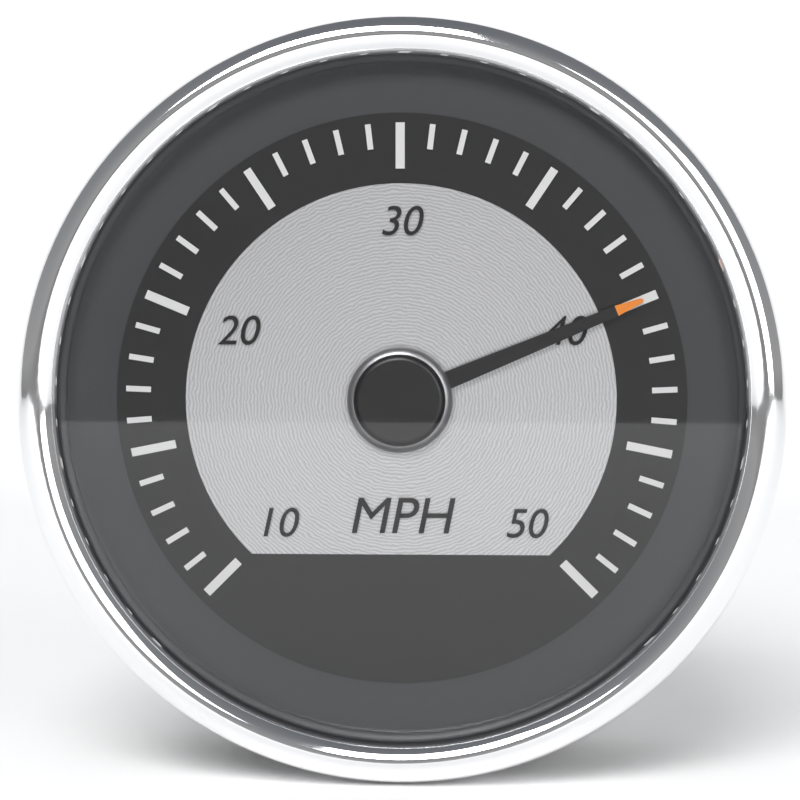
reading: 40 mph
